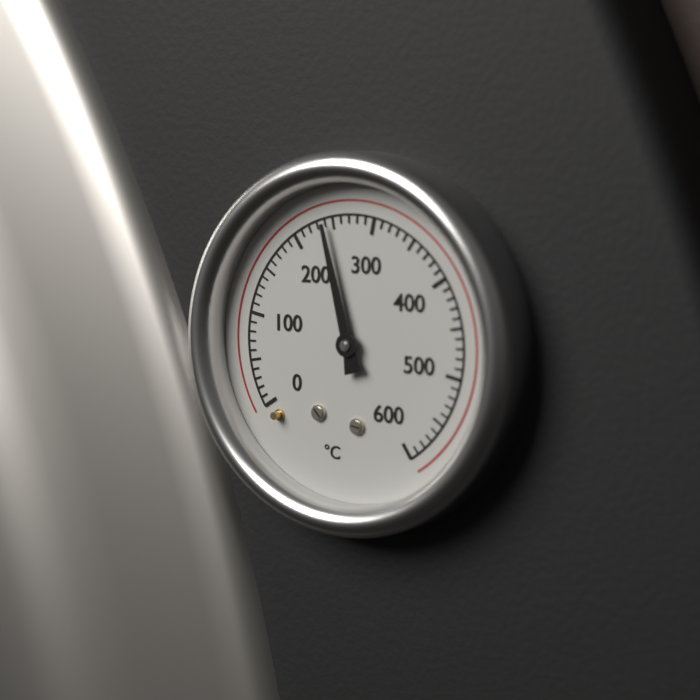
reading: 240 °C
